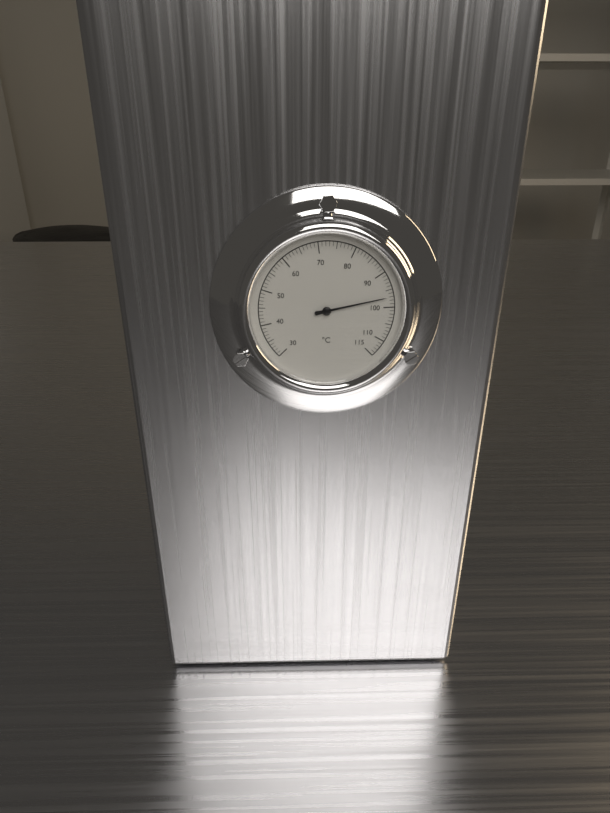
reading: 97 °C
